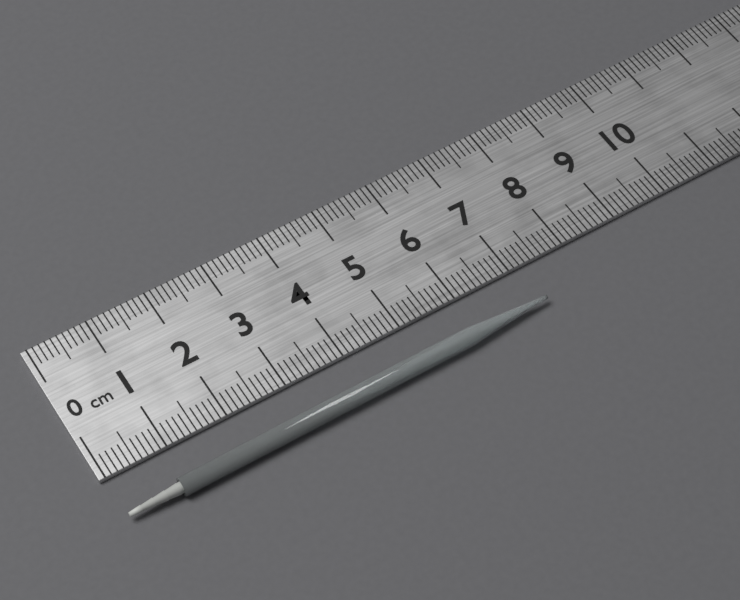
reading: 7.2 cm
